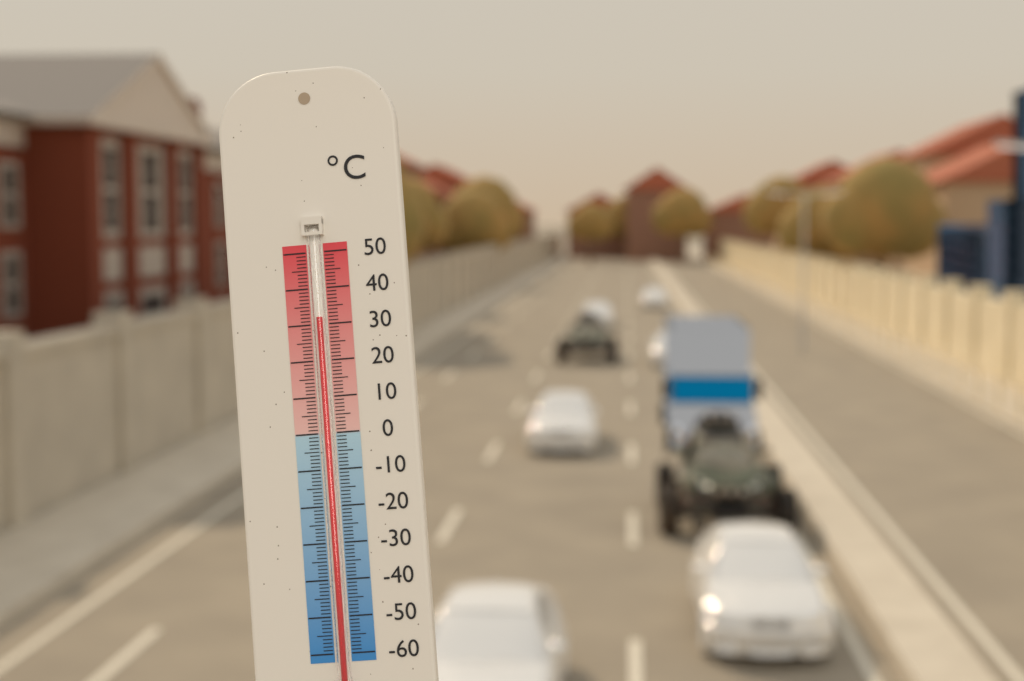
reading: 32 °C
